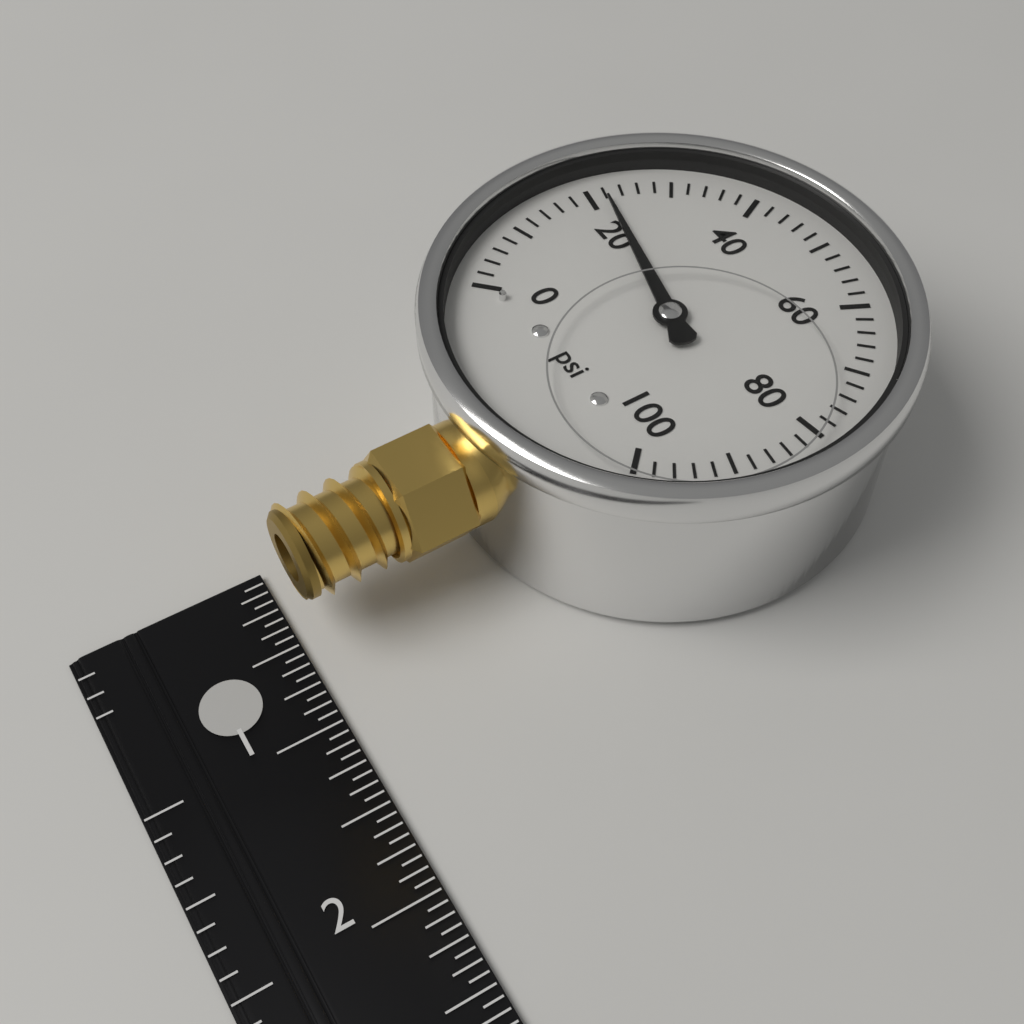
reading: 22 psi
